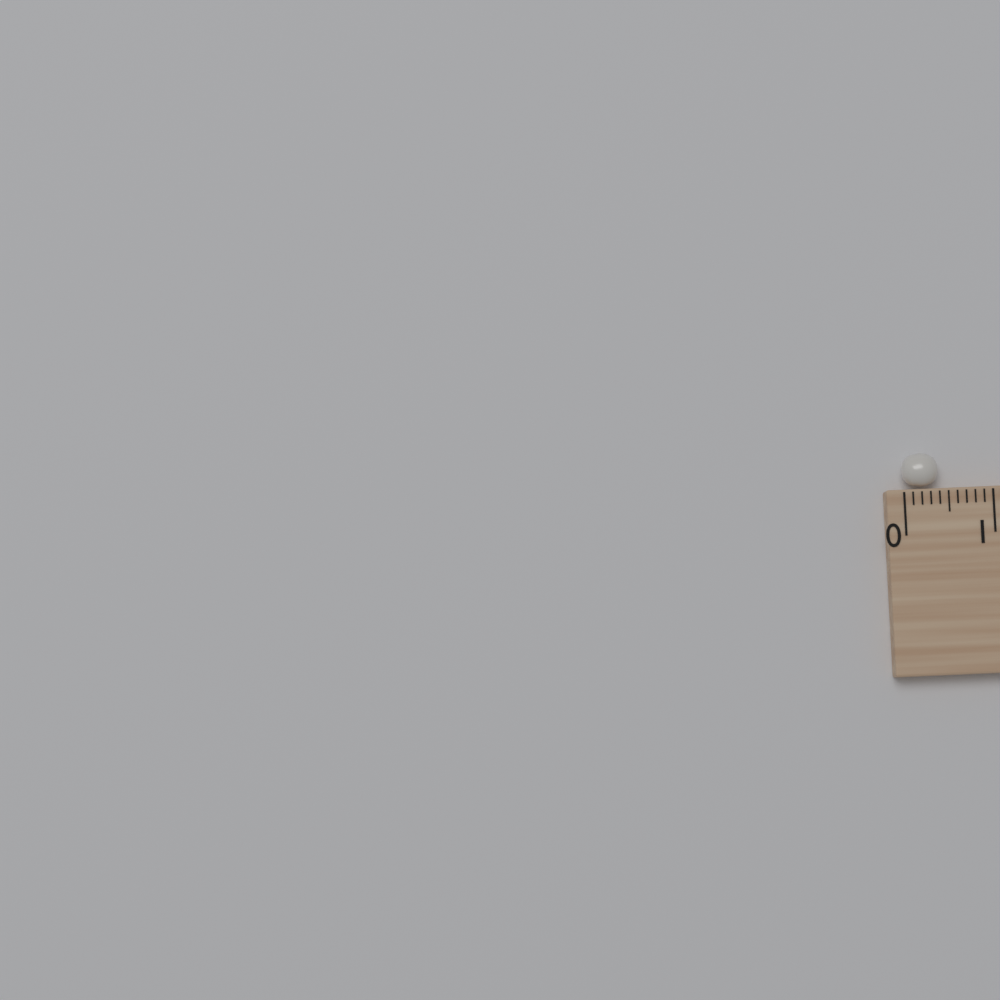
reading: 0.4 cm
